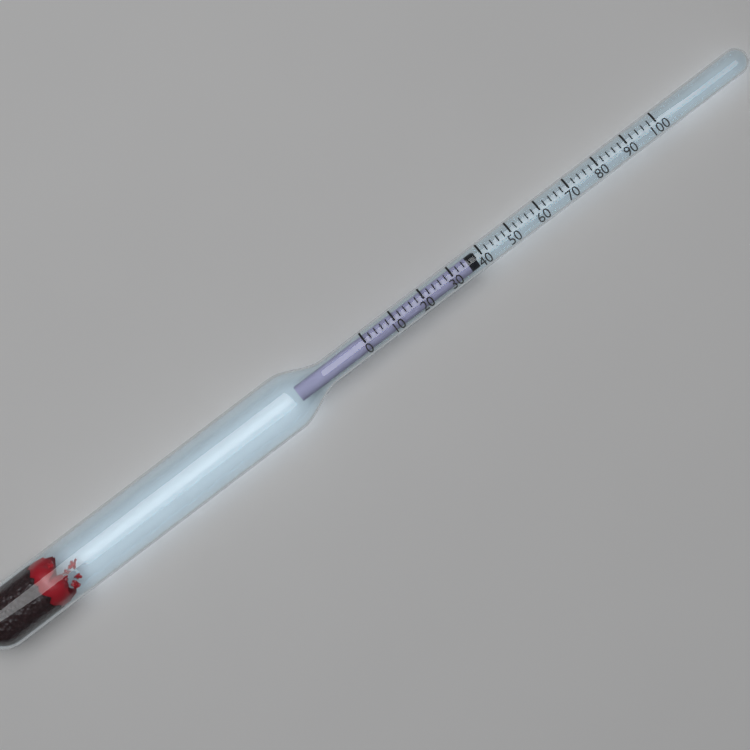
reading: 38 (no unit)
